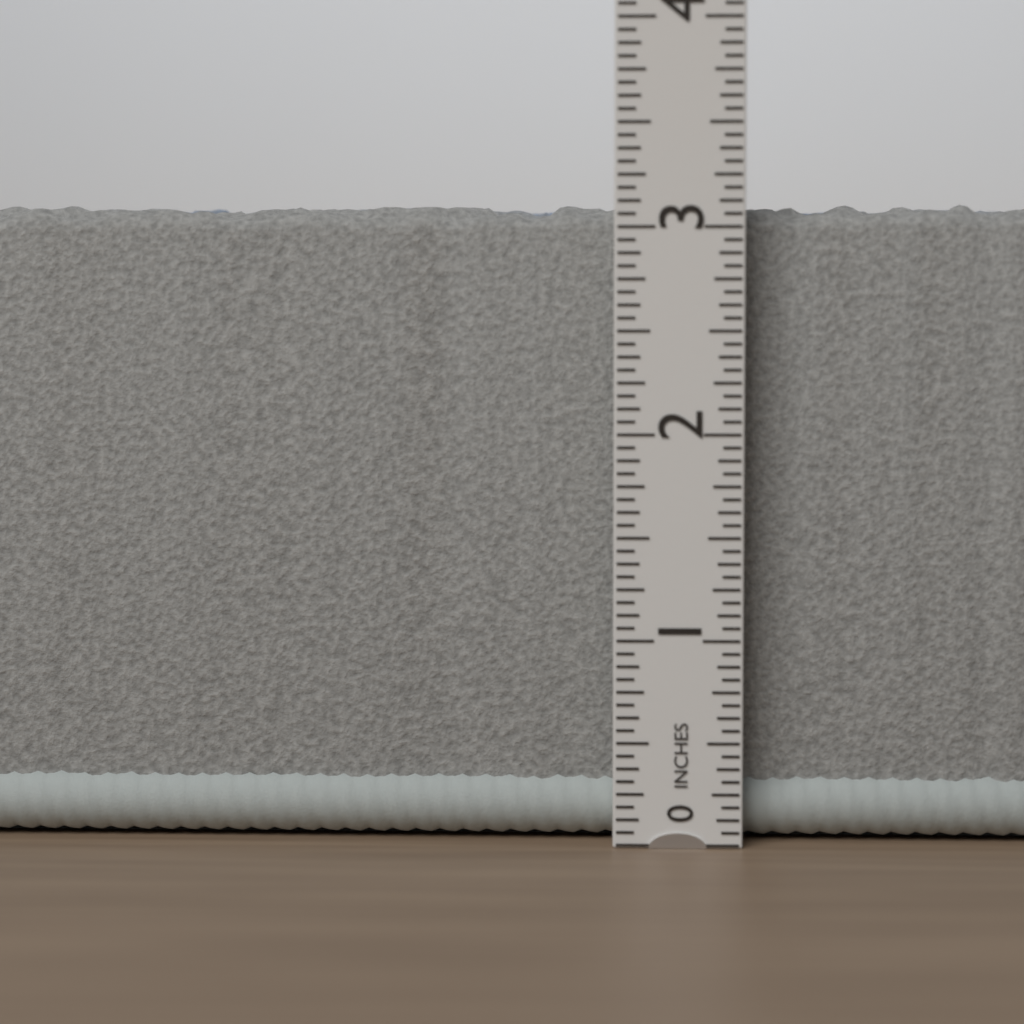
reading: 3.1250 in
